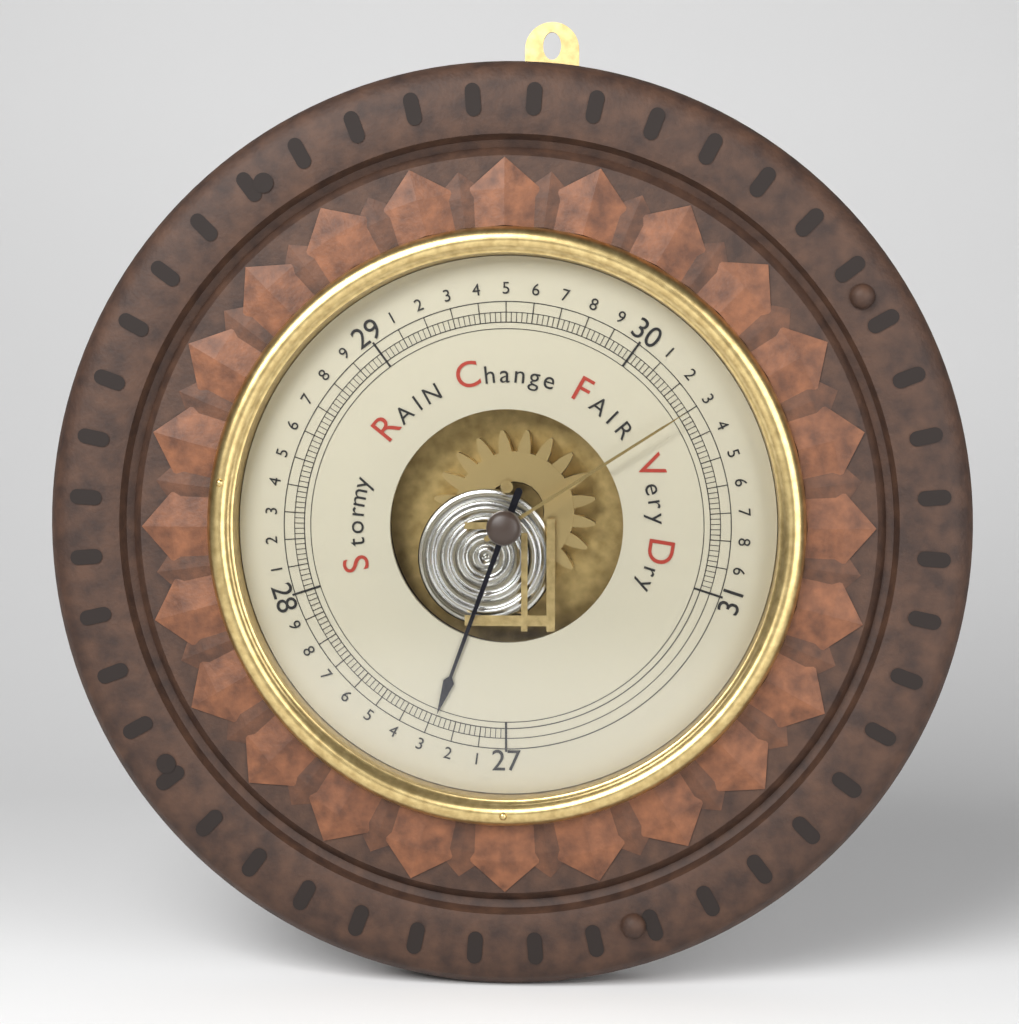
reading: 27.28 inHg
